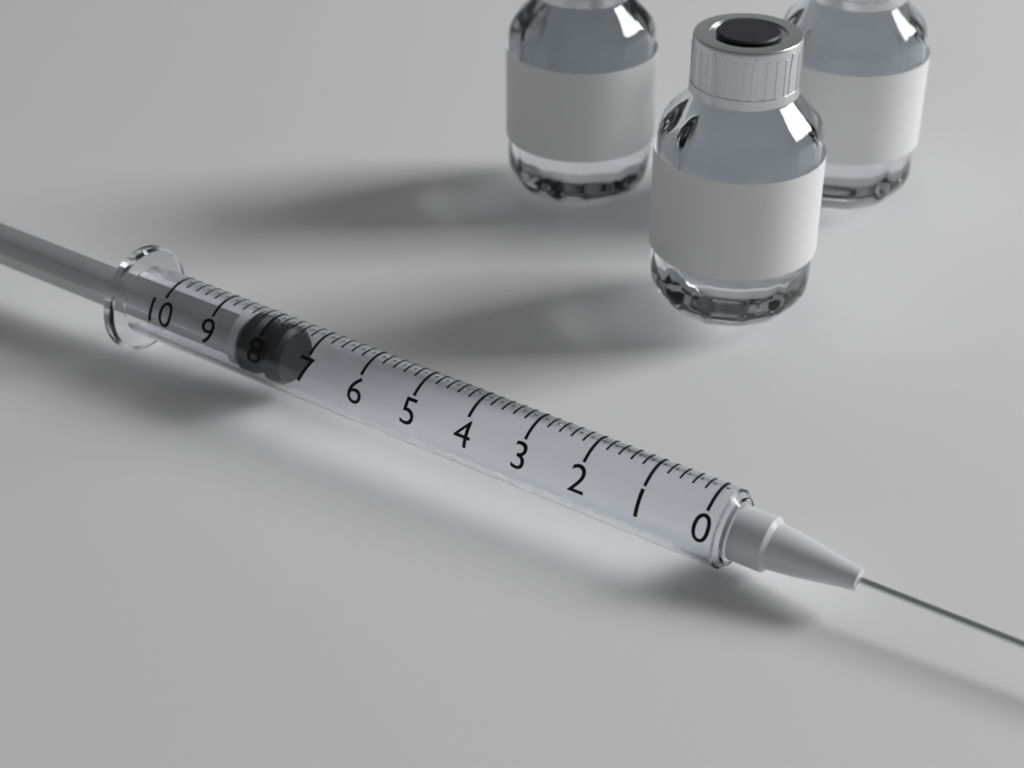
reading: 7.6 (no unit)
